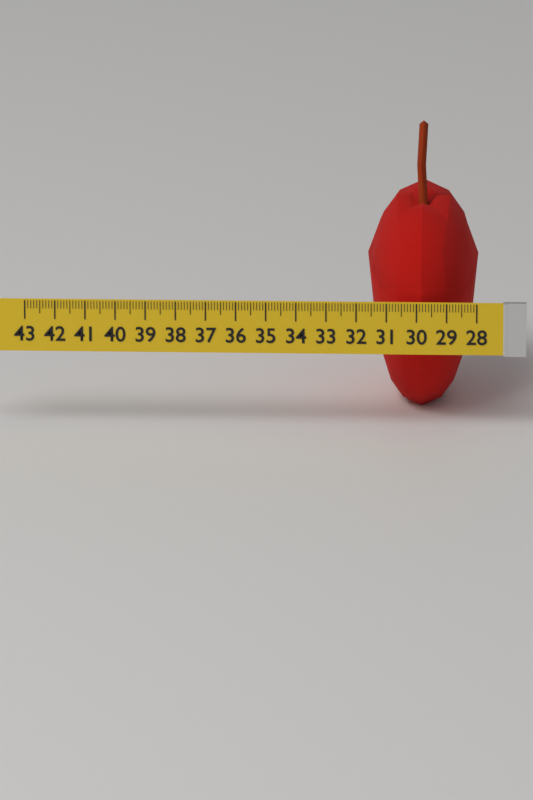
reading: 31.7 (no unit)
